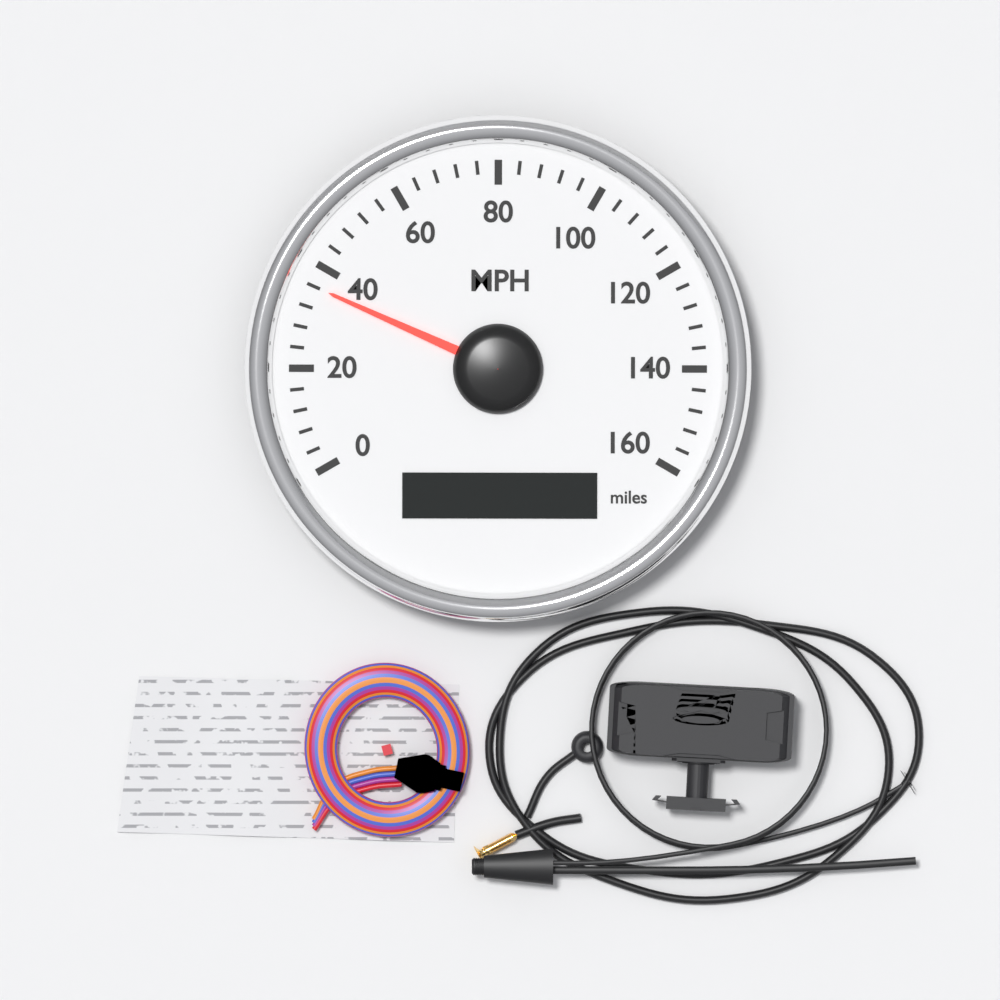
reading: 36 MPH
